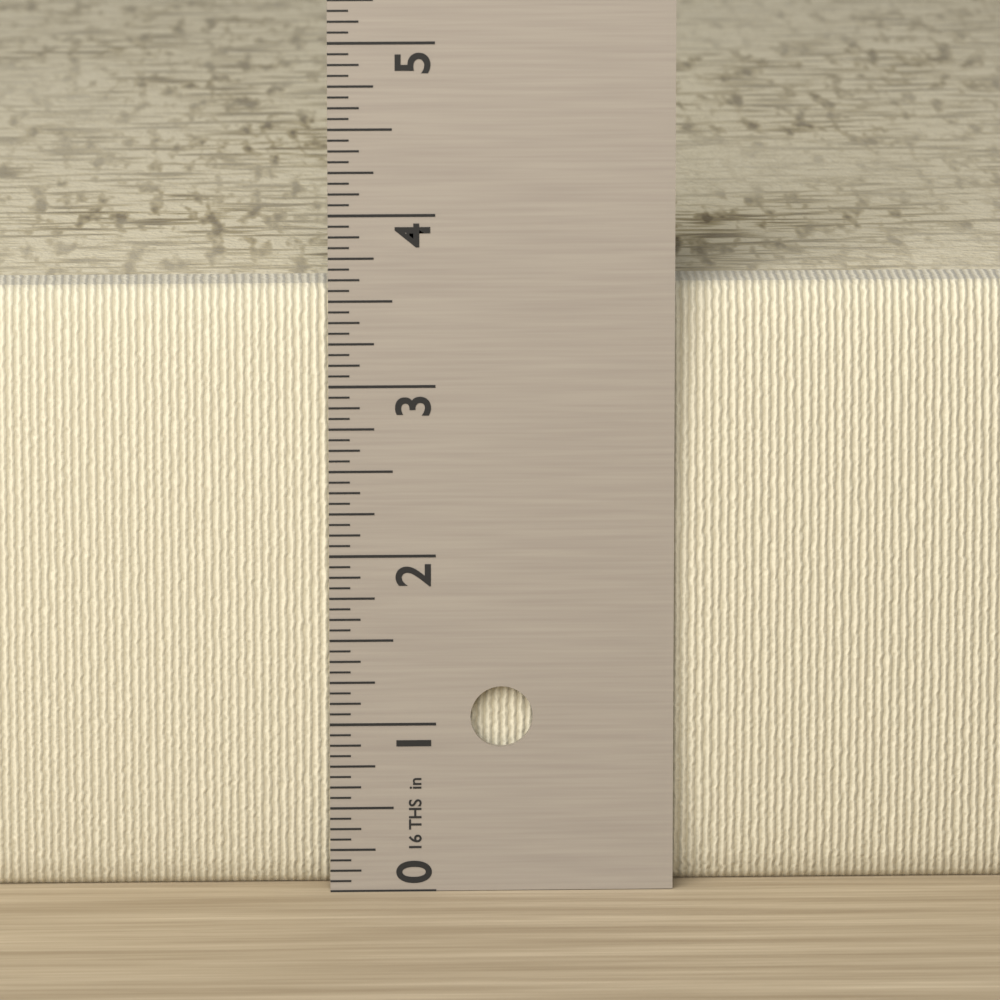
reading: 3.5625 in
